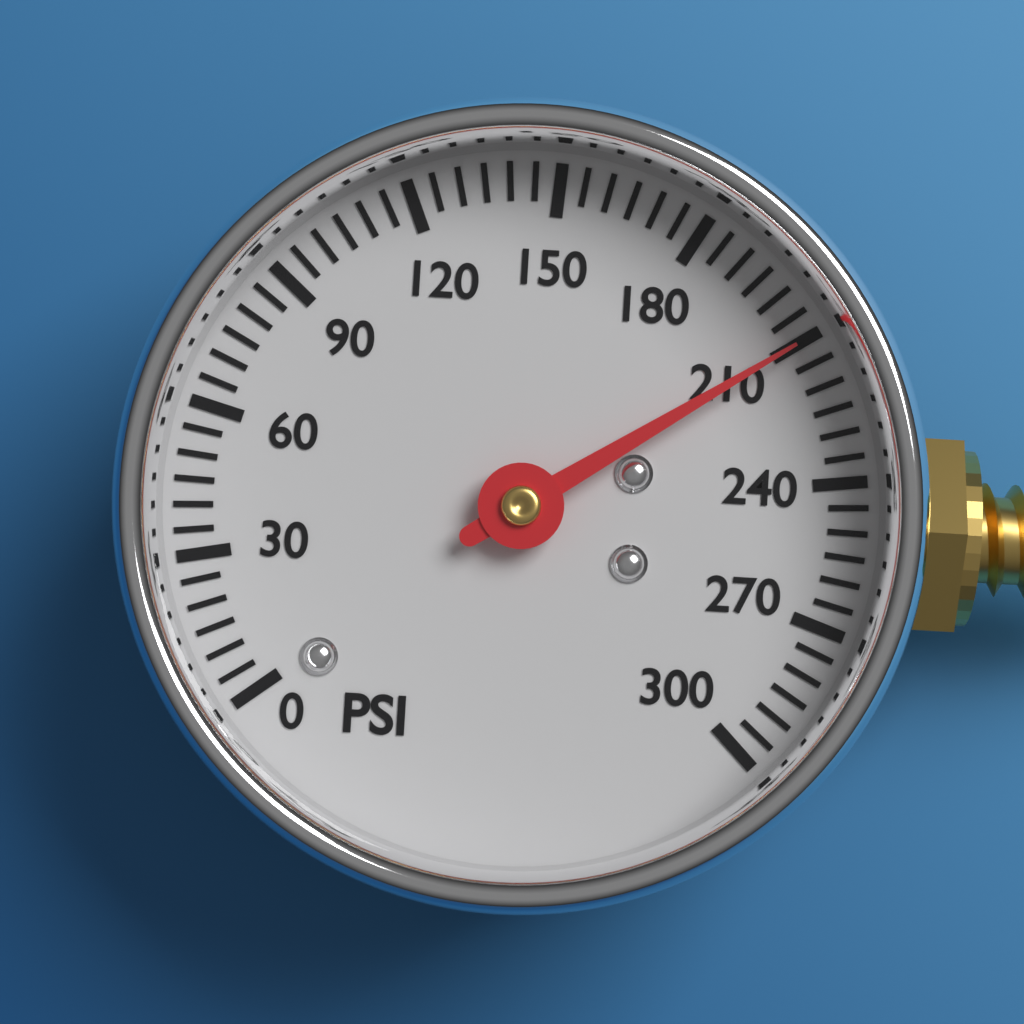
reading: 210 psi
